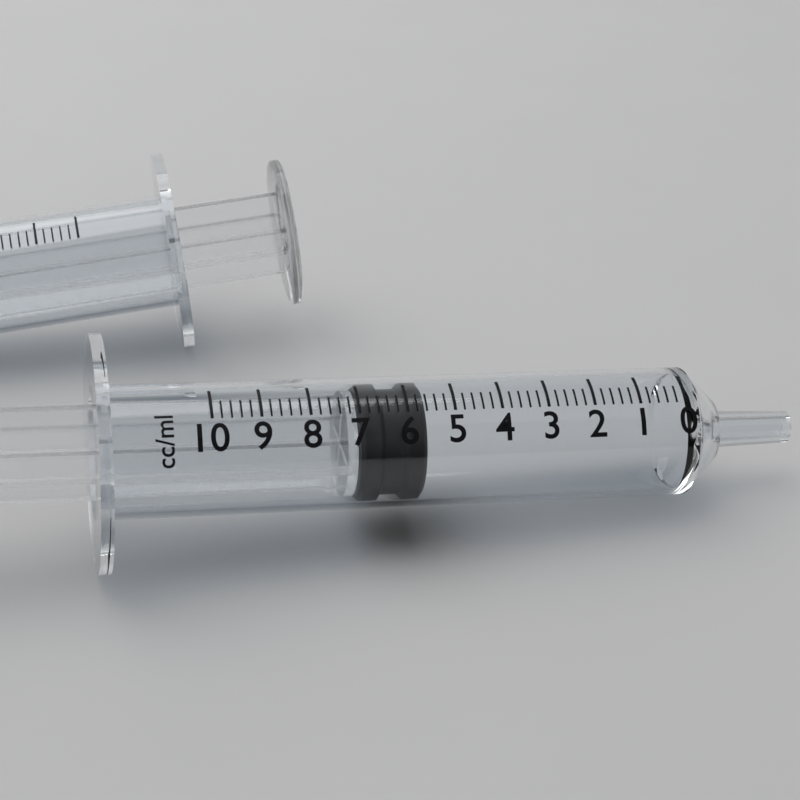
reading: 5.6 ml
